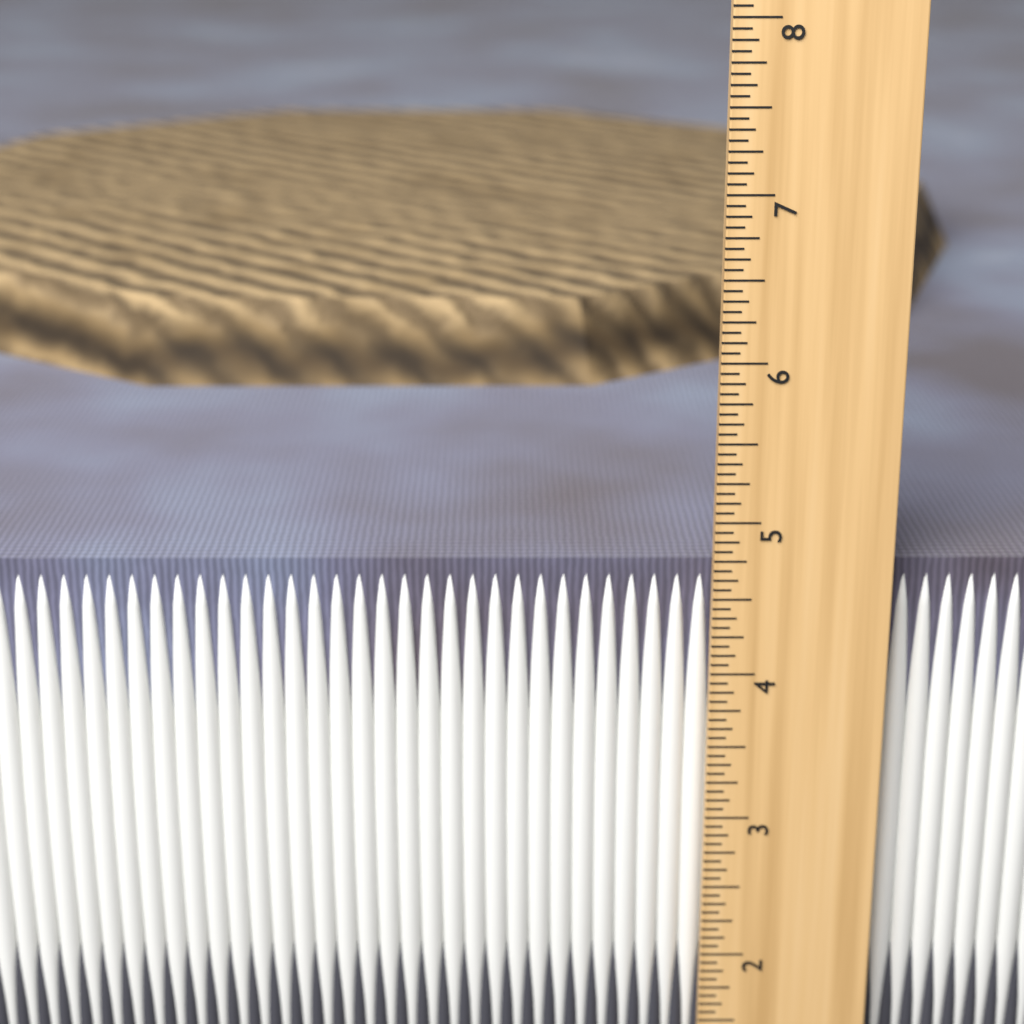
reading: 4.6875 in
